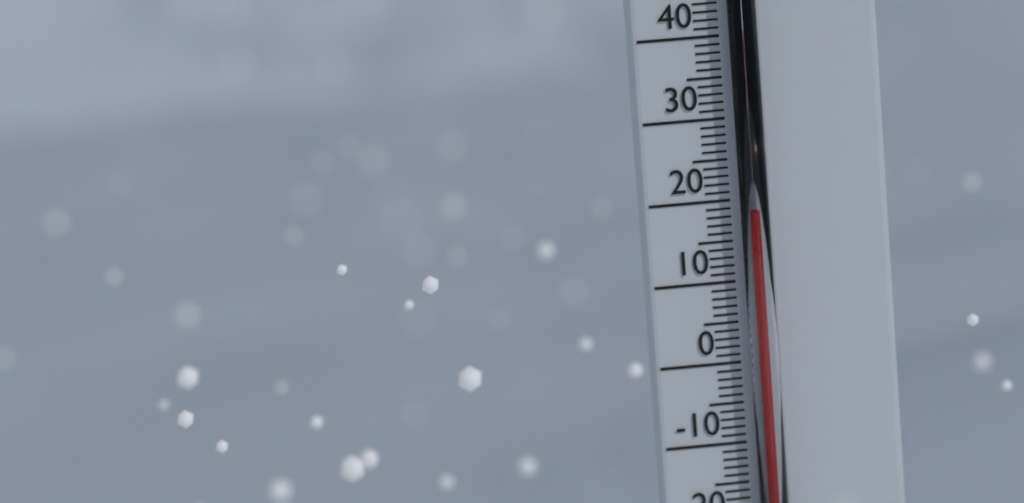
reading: 18 °C
